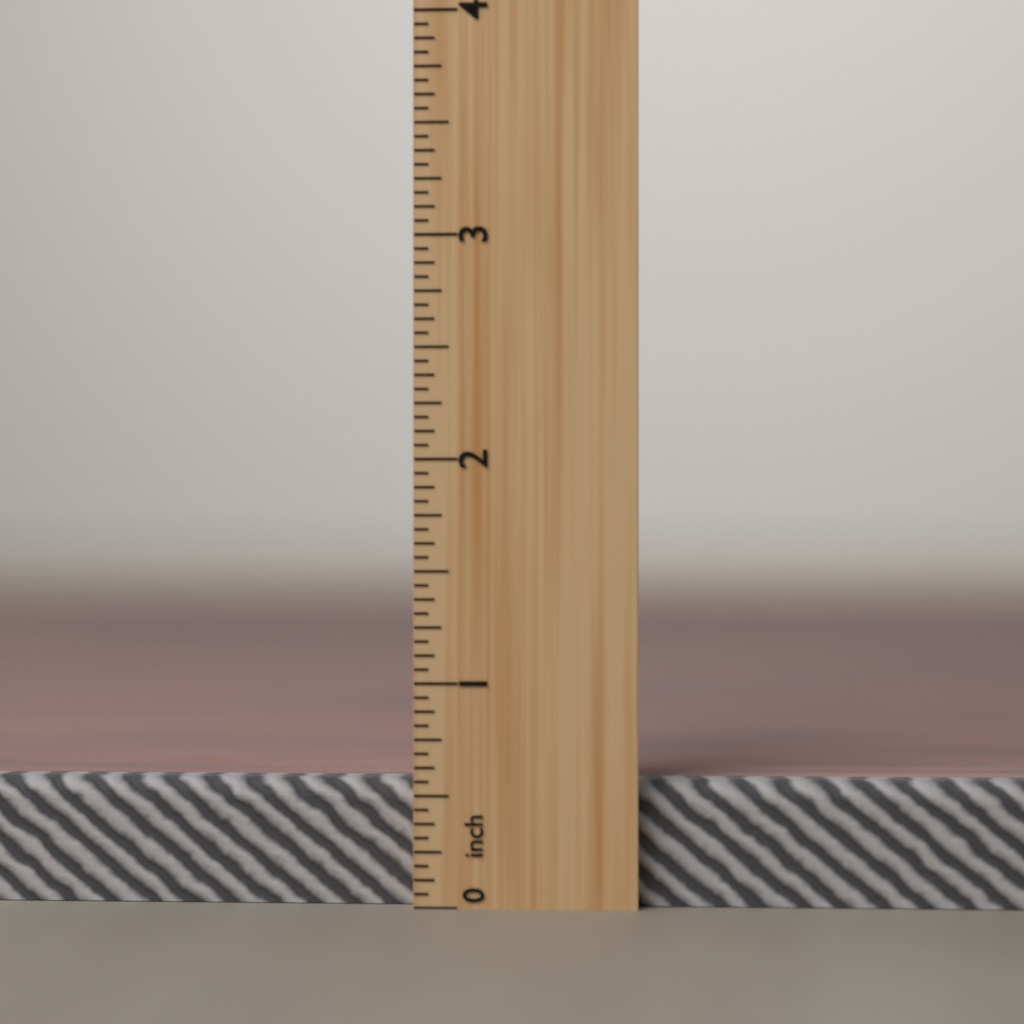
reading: 0.5625 inch
